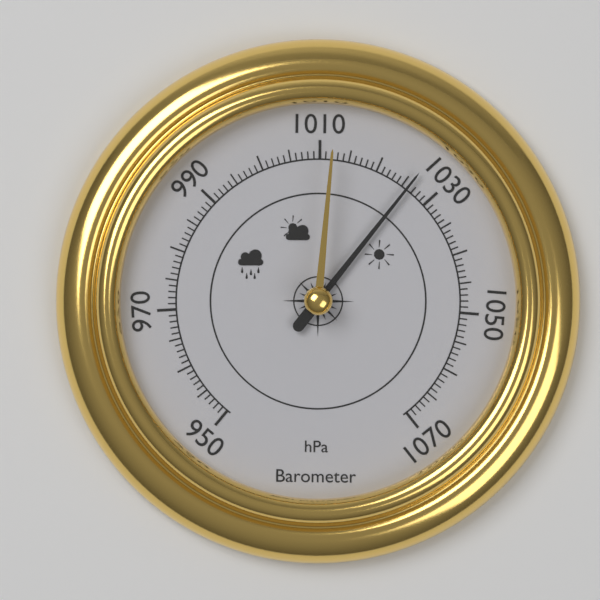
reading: 1026 hPa
